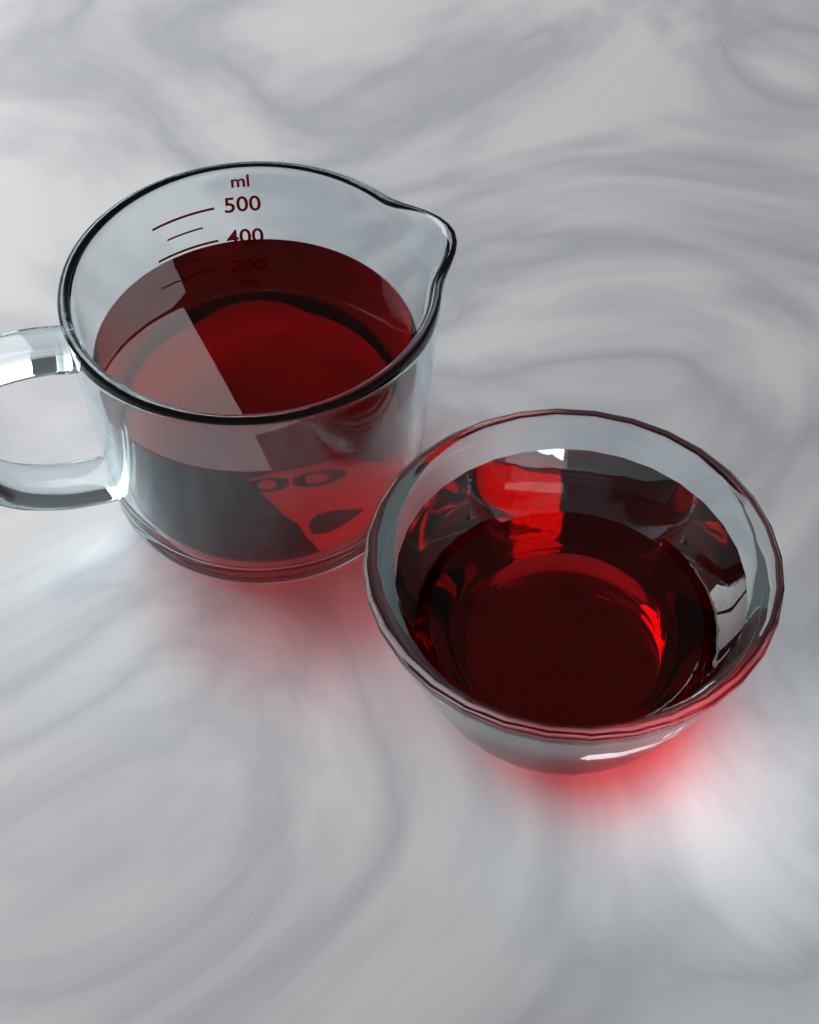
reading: 400 ml
